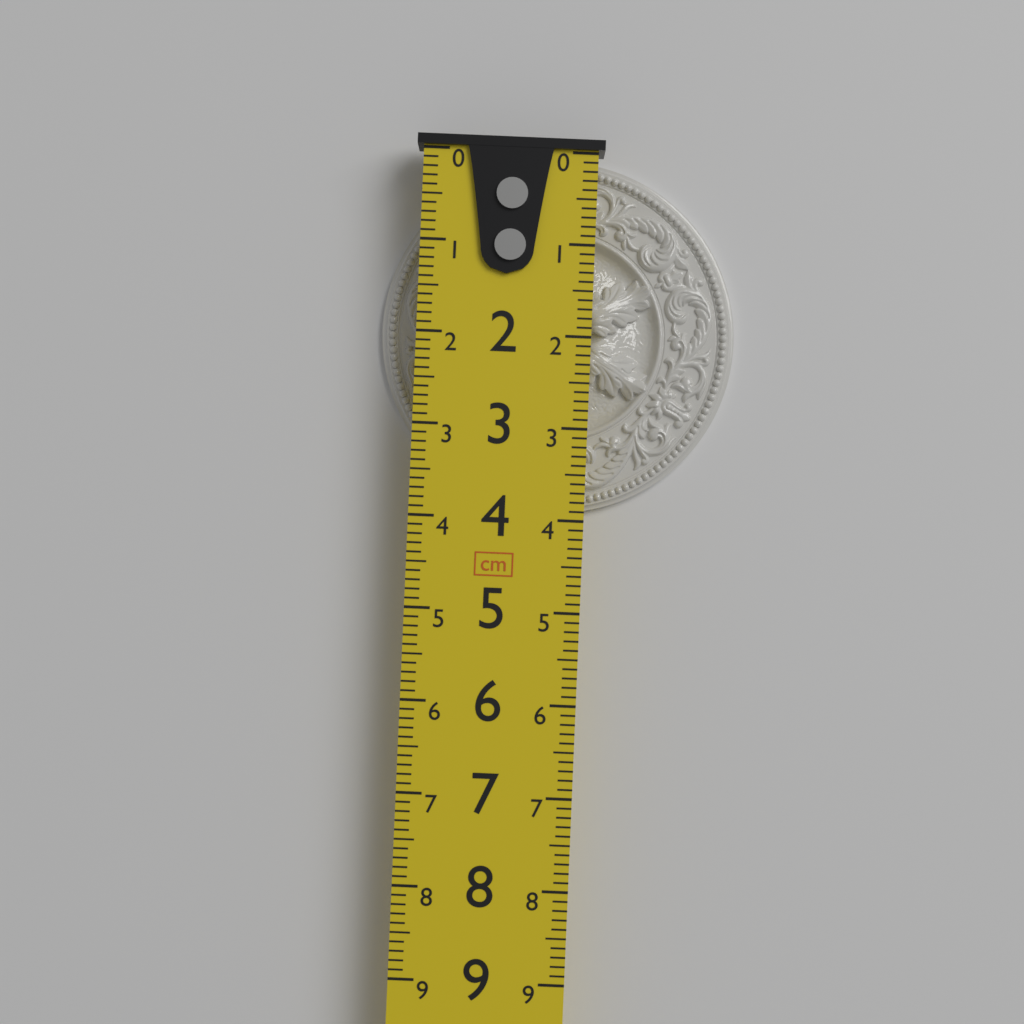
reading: 3.9 cm
